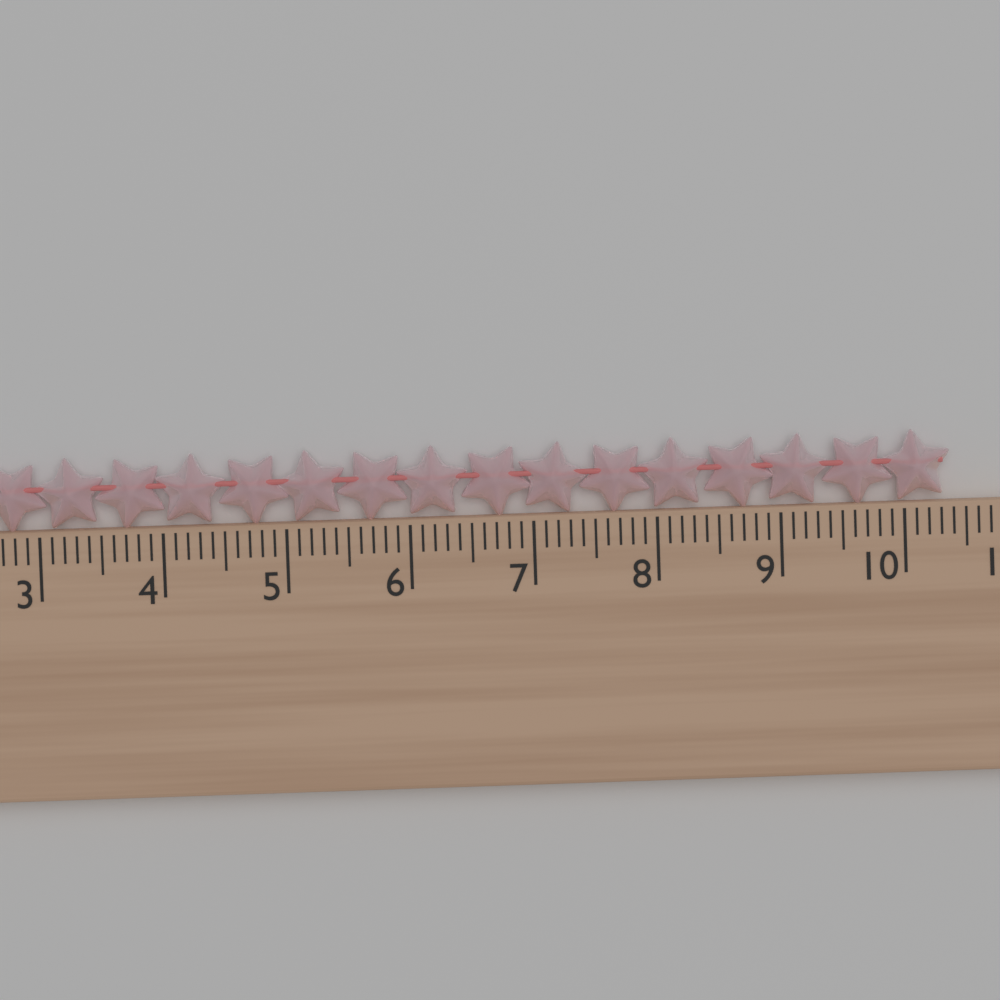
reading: 10.4 cm
